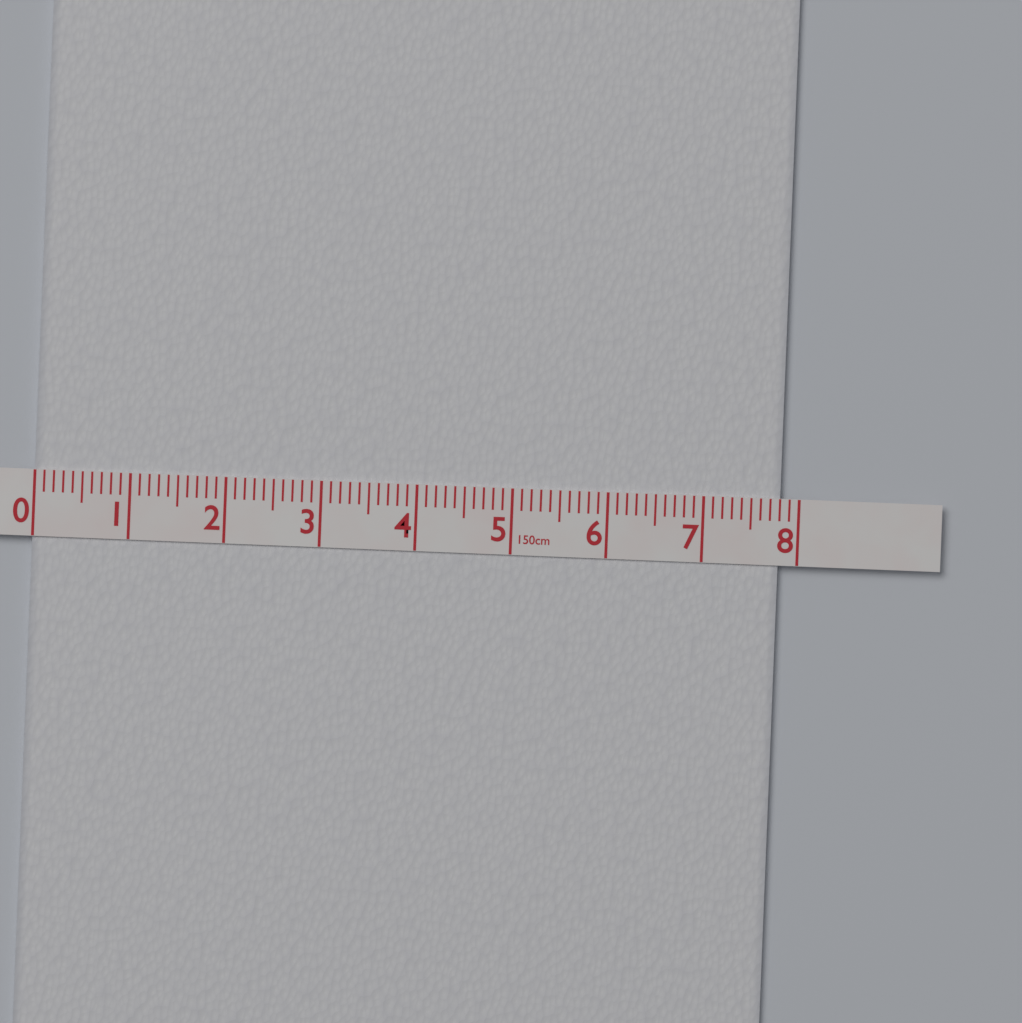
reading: 7.8 cm
